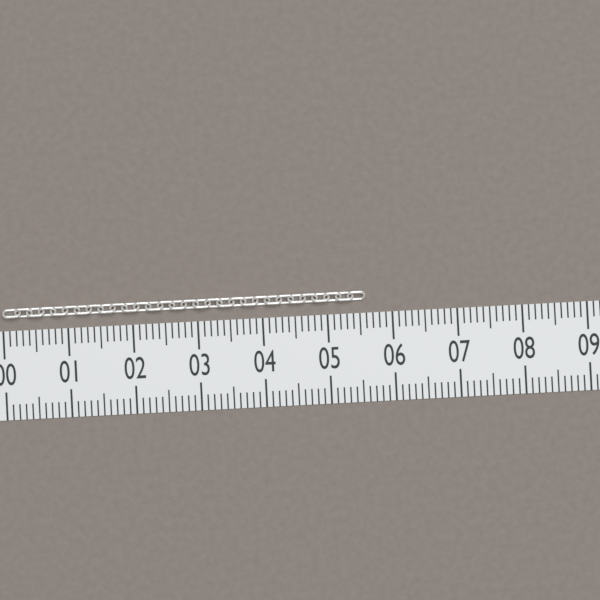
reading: 5.6 (no unit)
